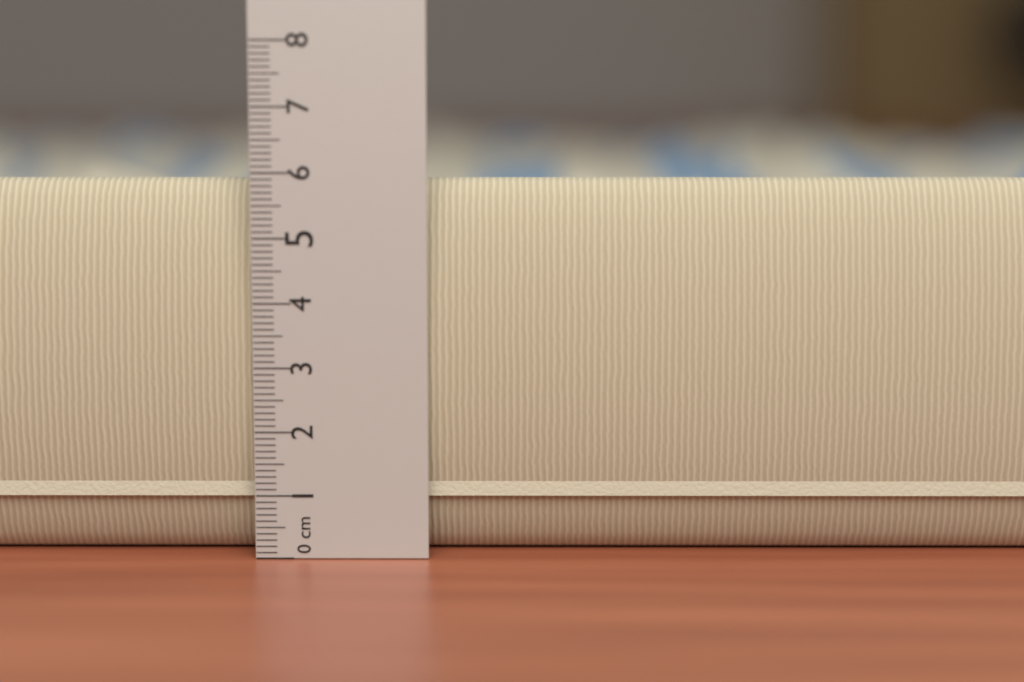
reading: 5.9 cm
